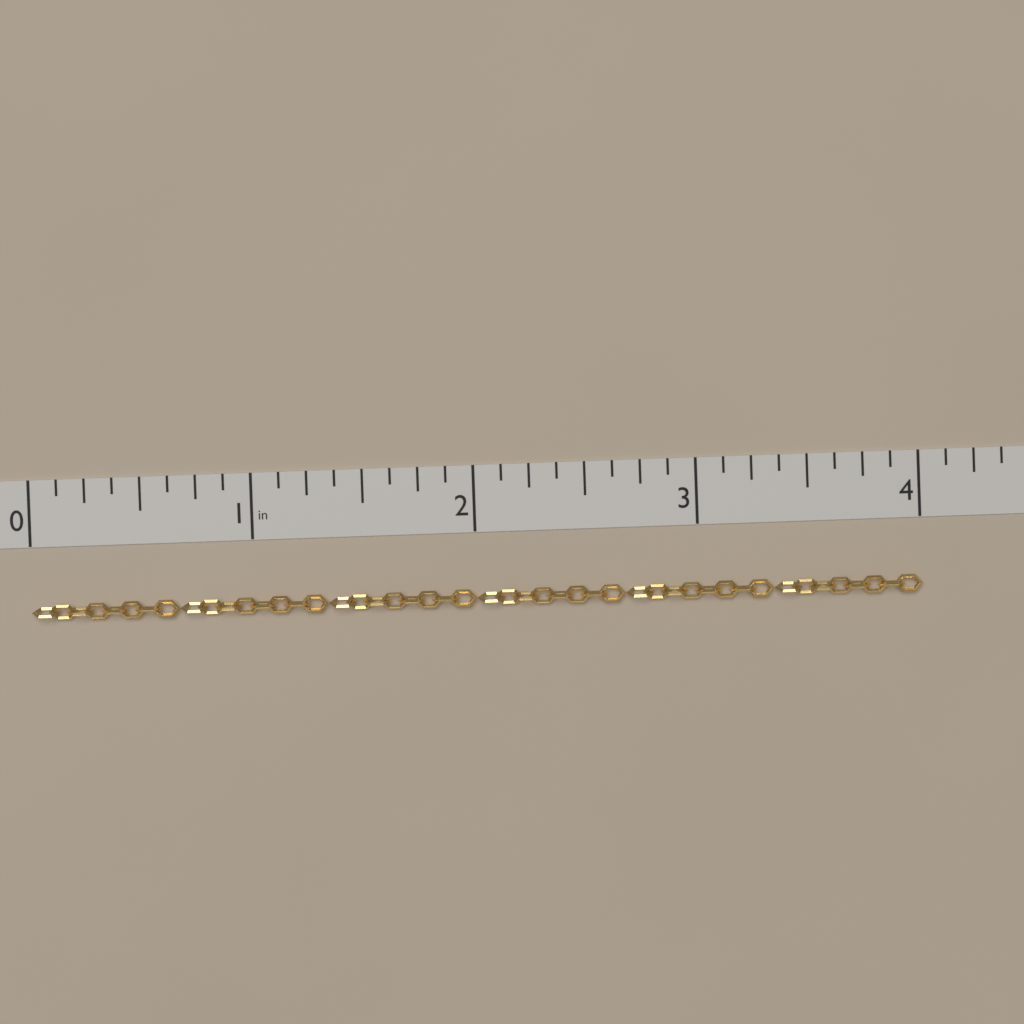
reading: 4.000 in
